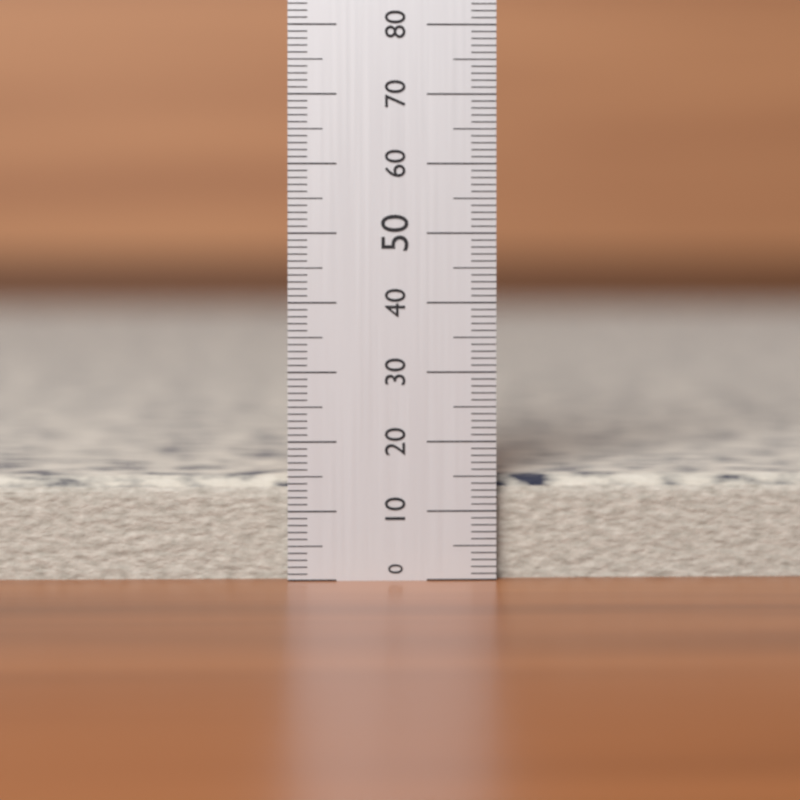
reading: 15 (no unit)
